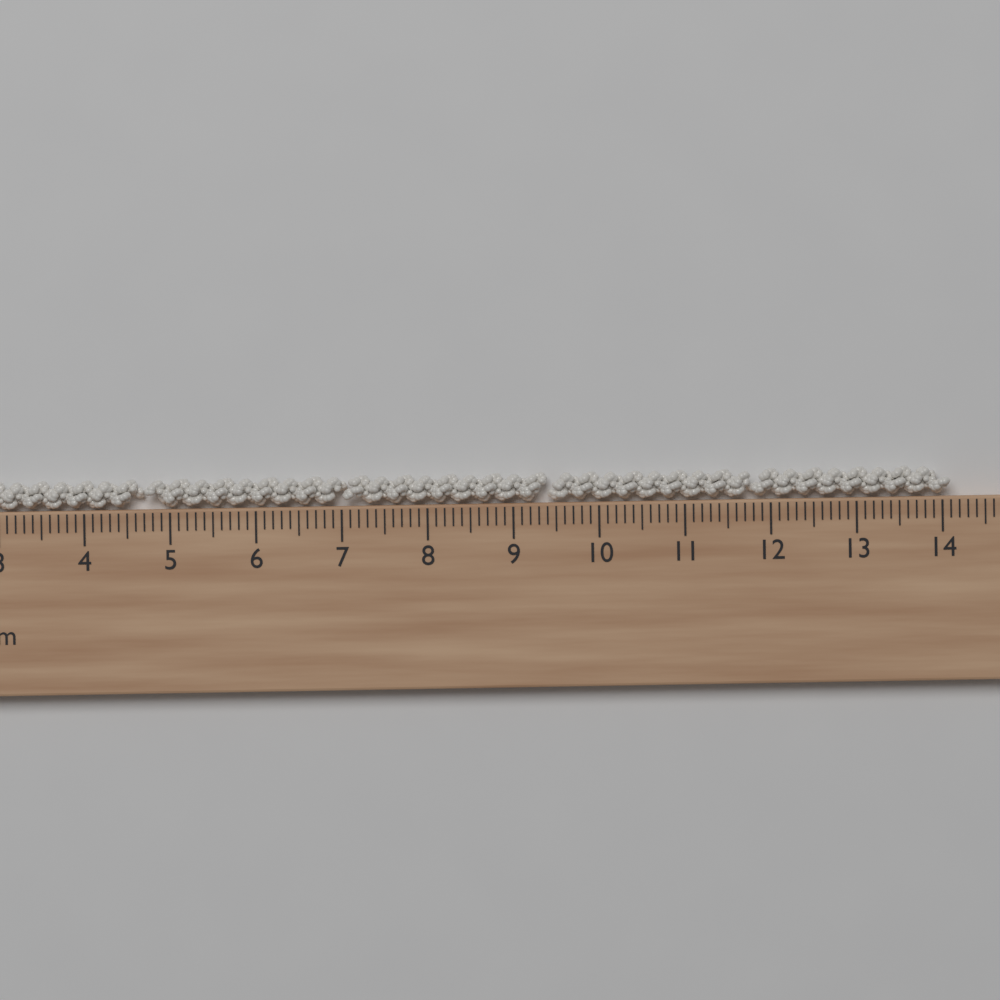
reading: 14.1 cm
